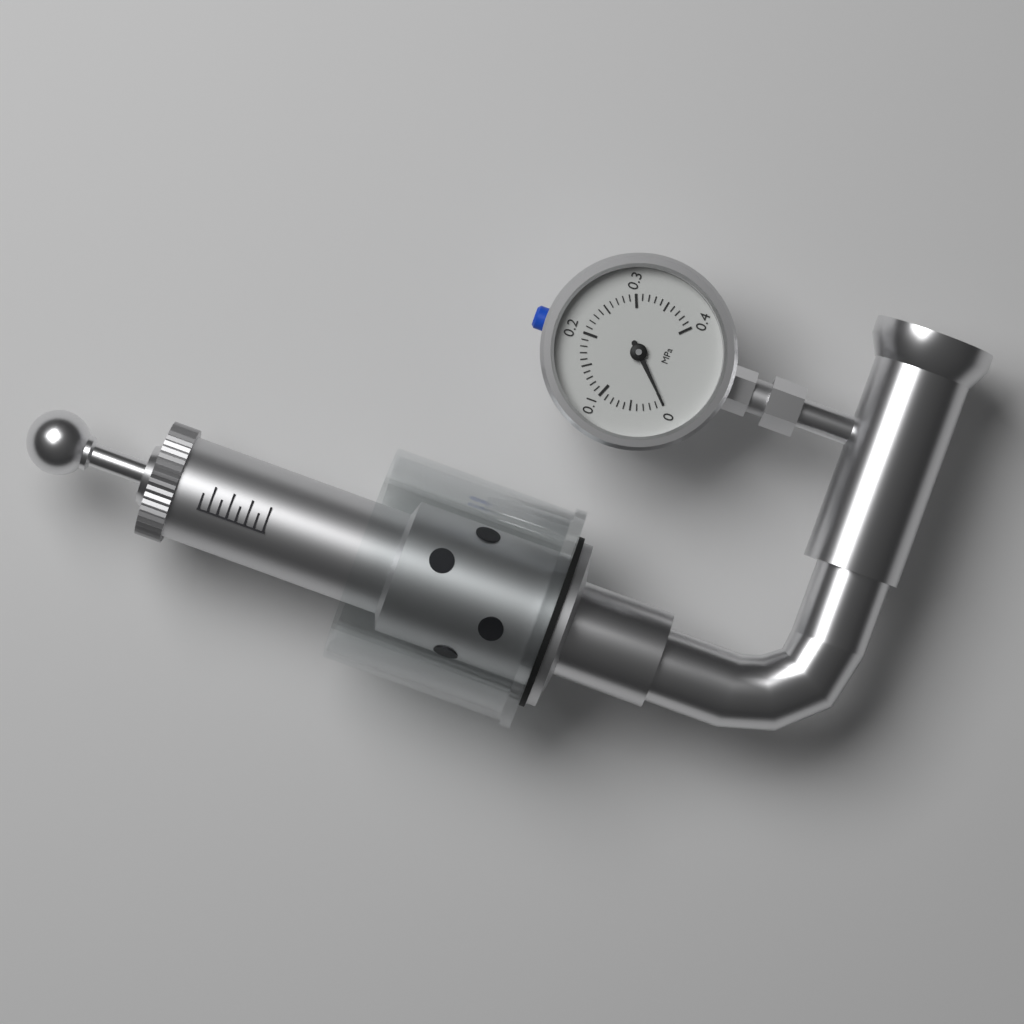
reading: 0.00 MPa
